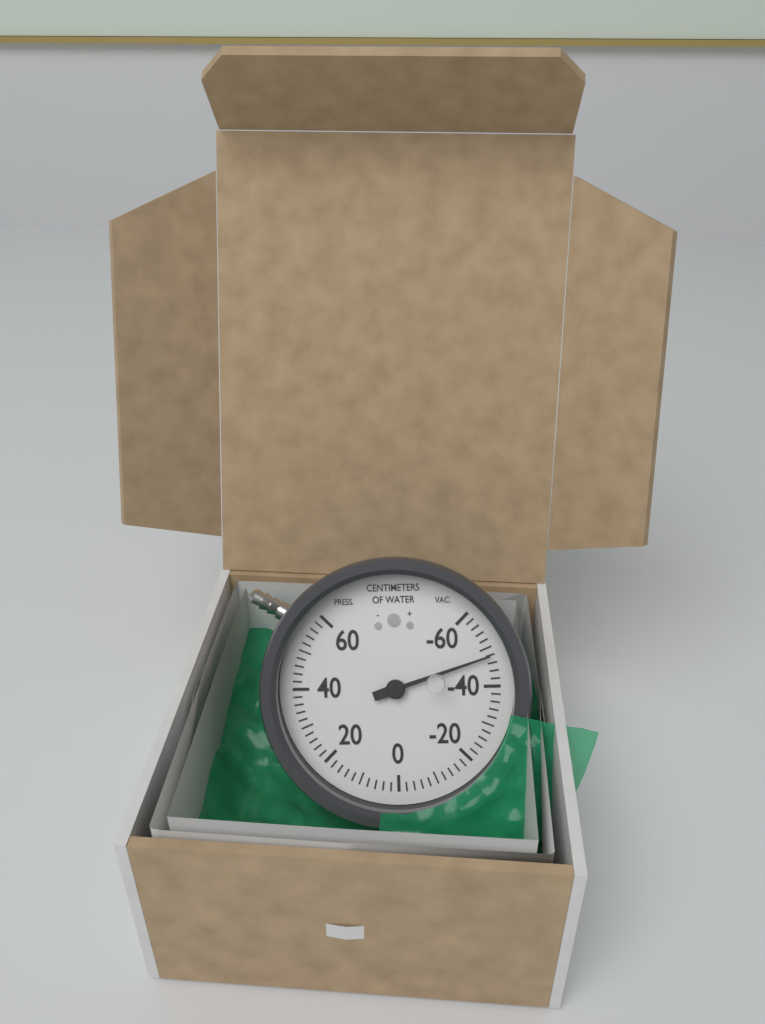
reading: -48 cmH2O
